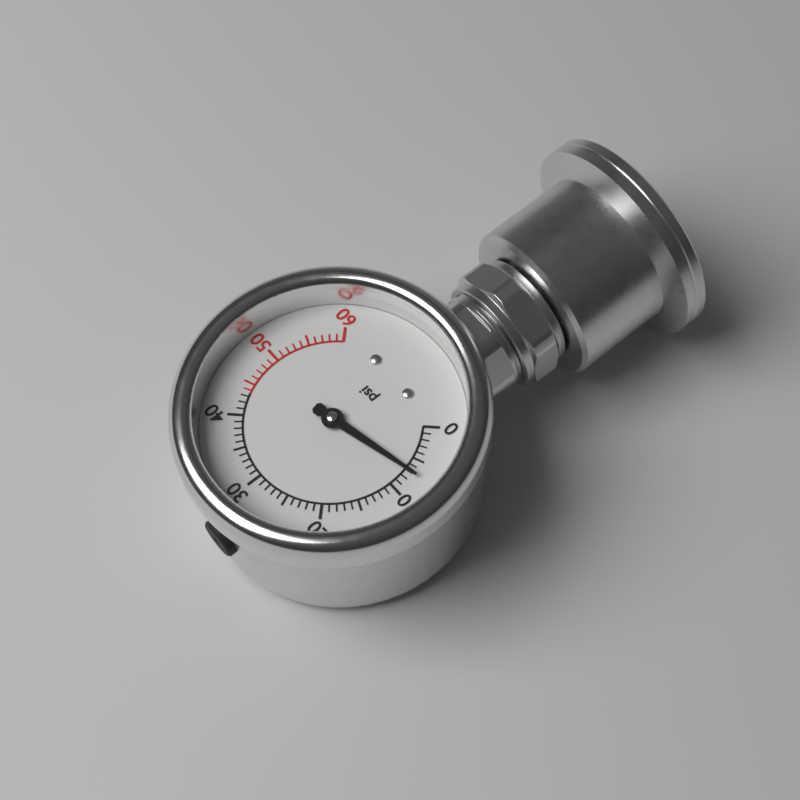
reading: 7 psi
